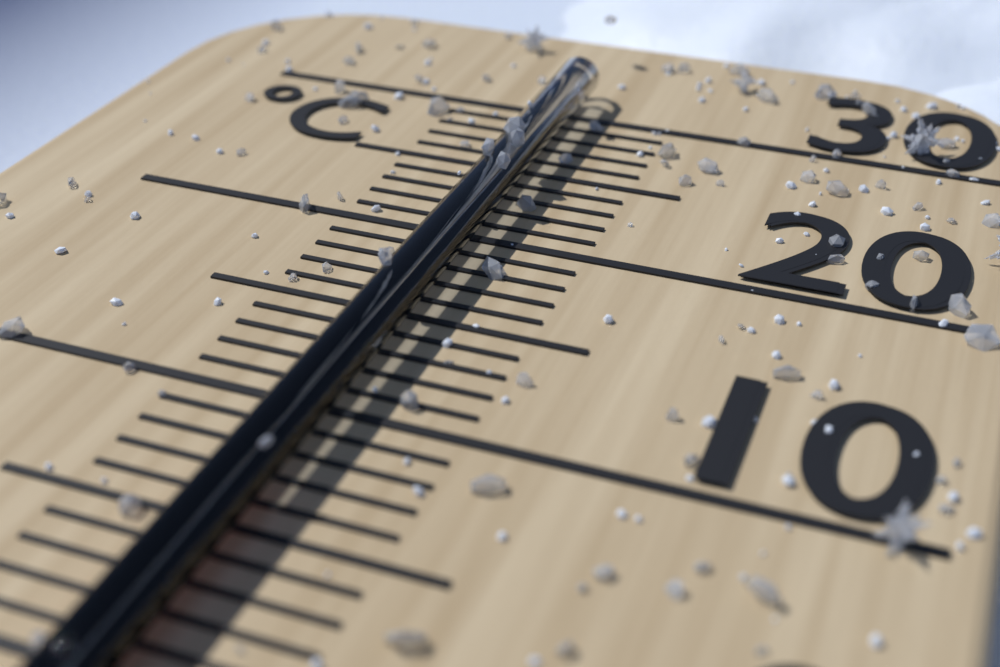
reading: 6 °C
